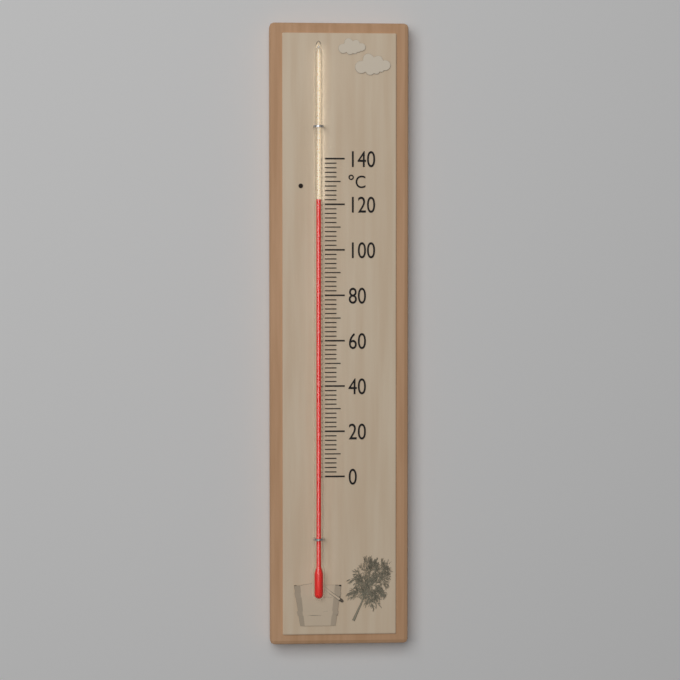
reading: 122 °C
